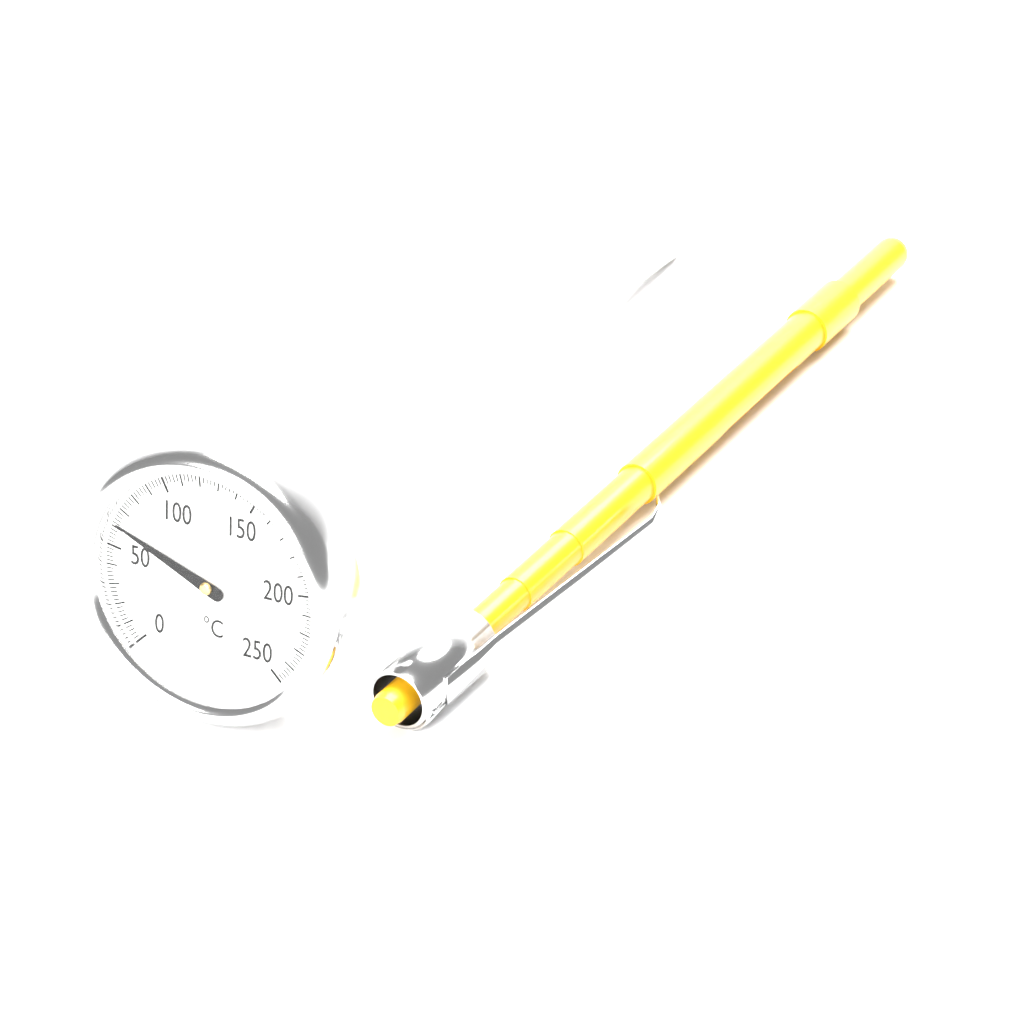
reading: 62 °C
